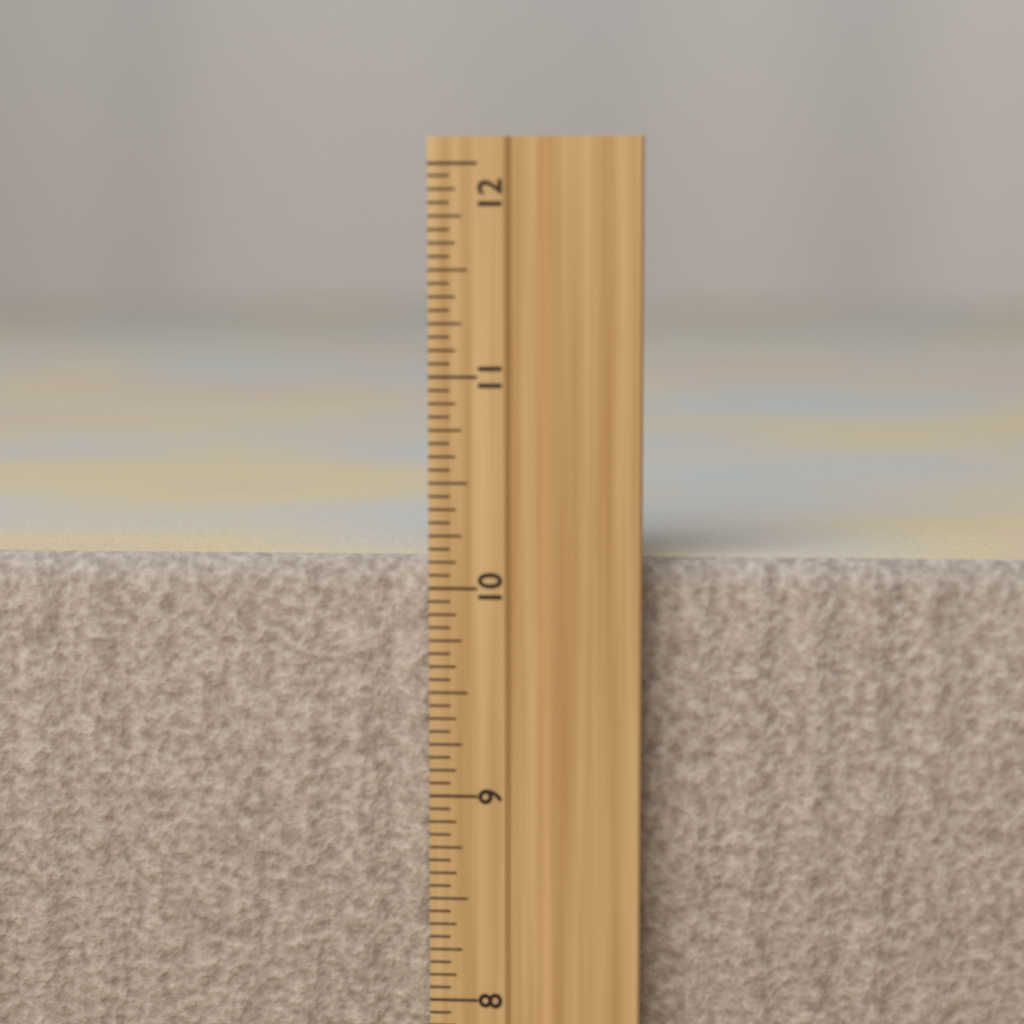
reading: 10.1250 inch
